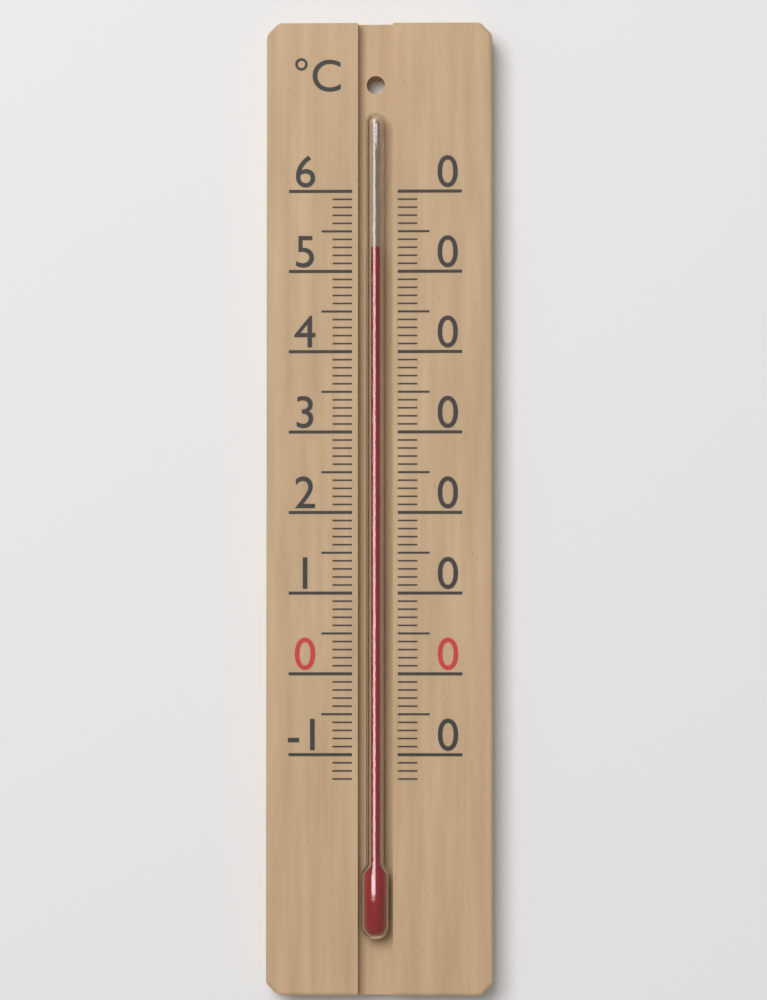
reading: 53 °C
